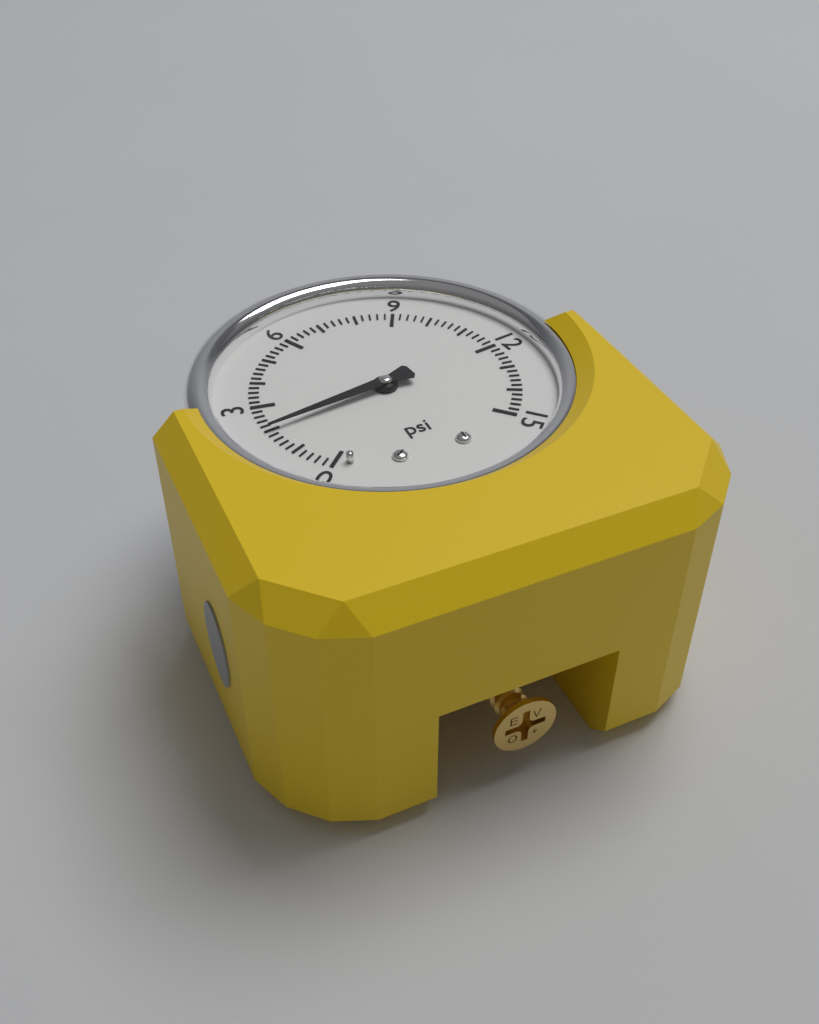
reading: 2.0 psi
